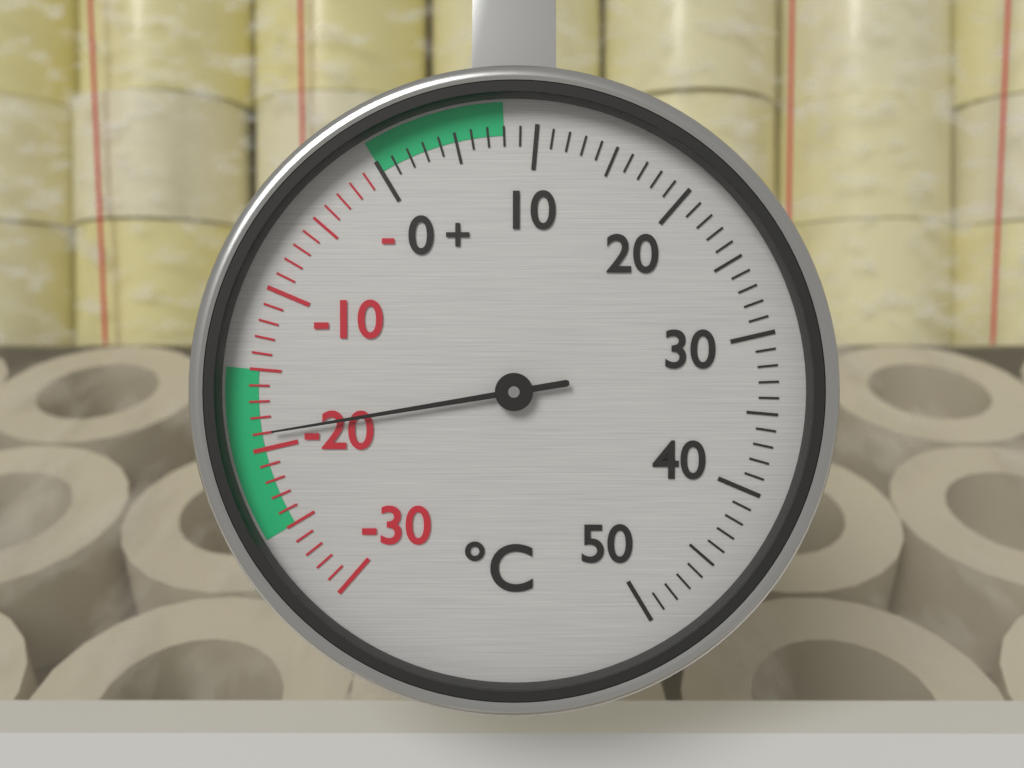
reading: -19 °C
